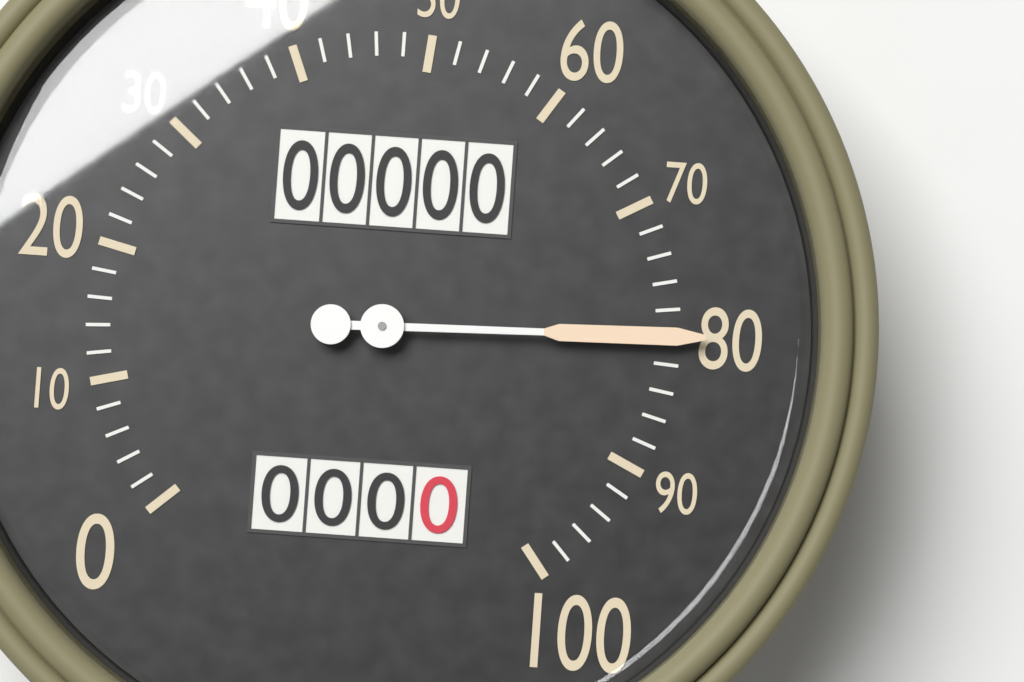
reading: 80 (no unit)
